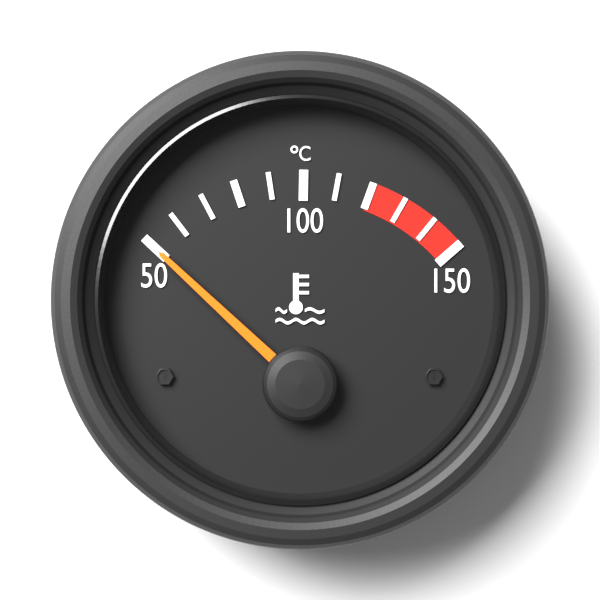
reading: 50 °C
